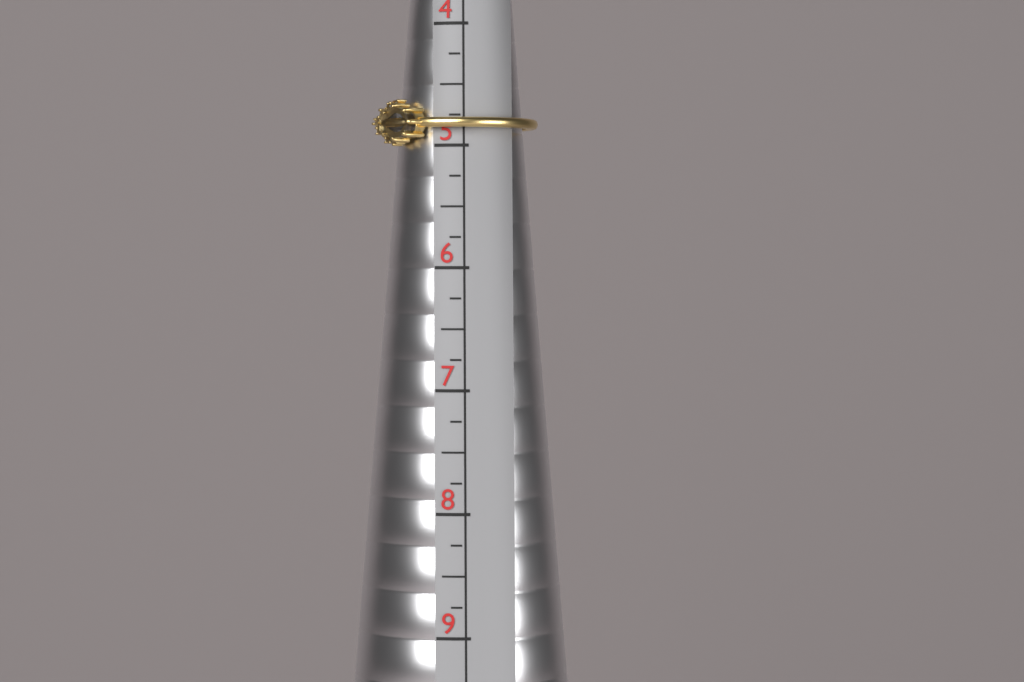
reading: 5.00 (no unit)
